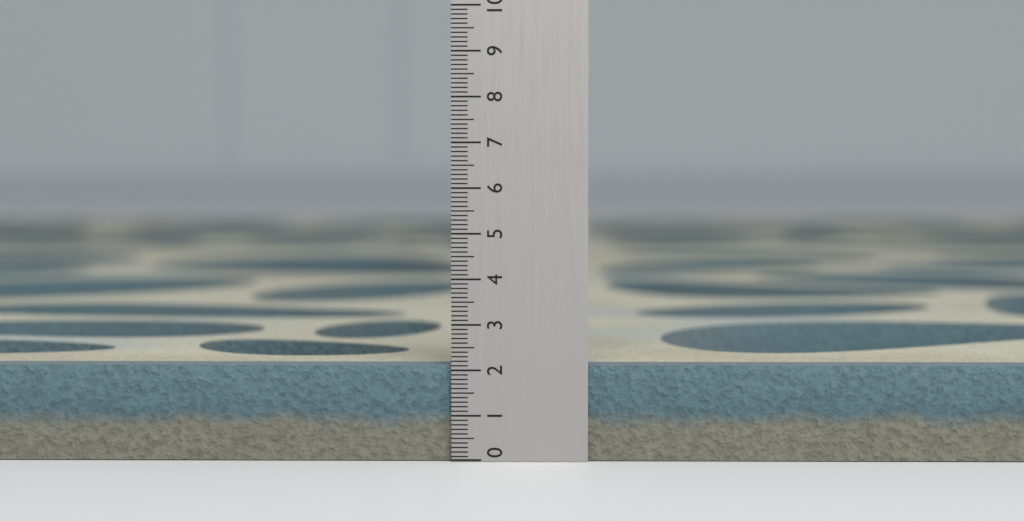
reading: 2.1 (no unit)
